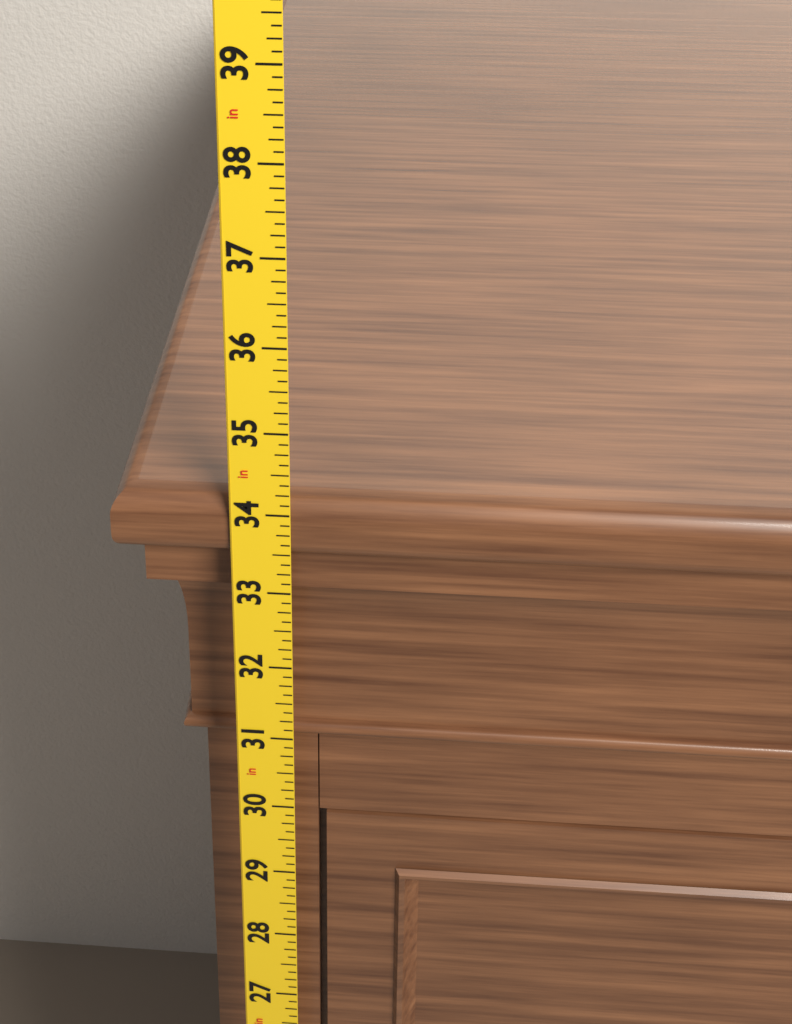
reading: 34.125 in
